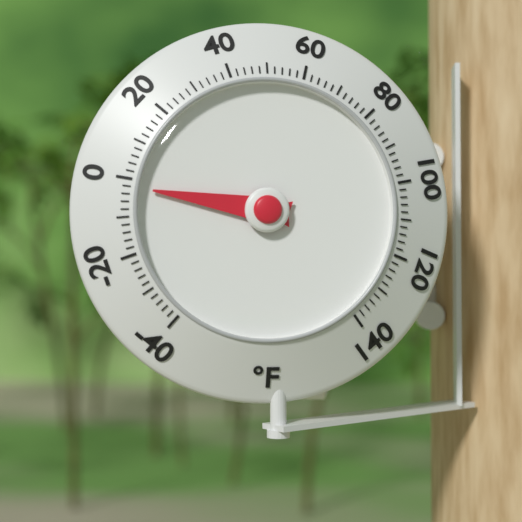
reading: -2 °F
